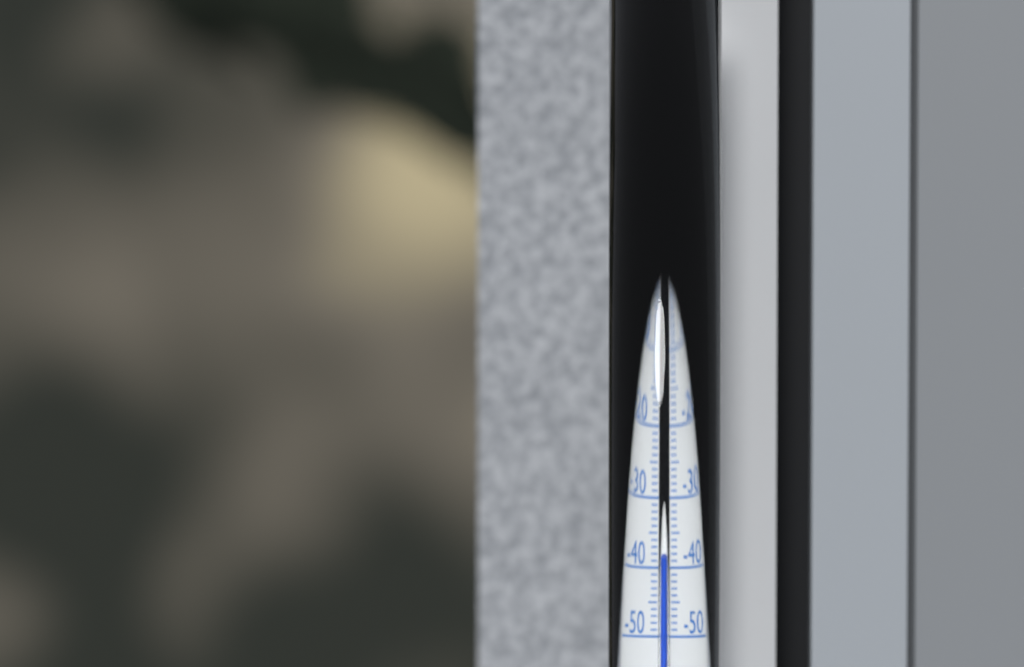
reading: -38 °C
